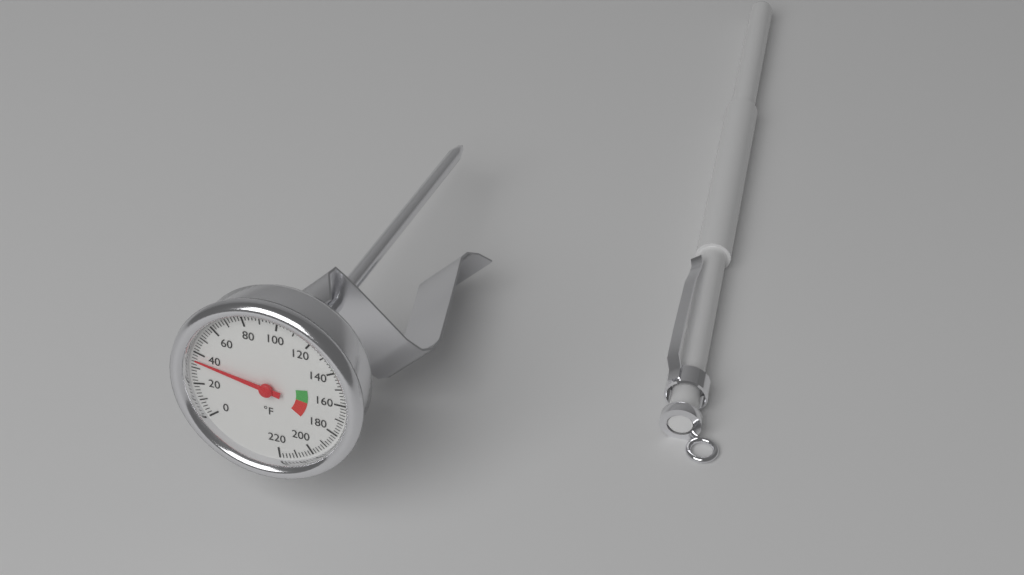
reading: 36 °F
